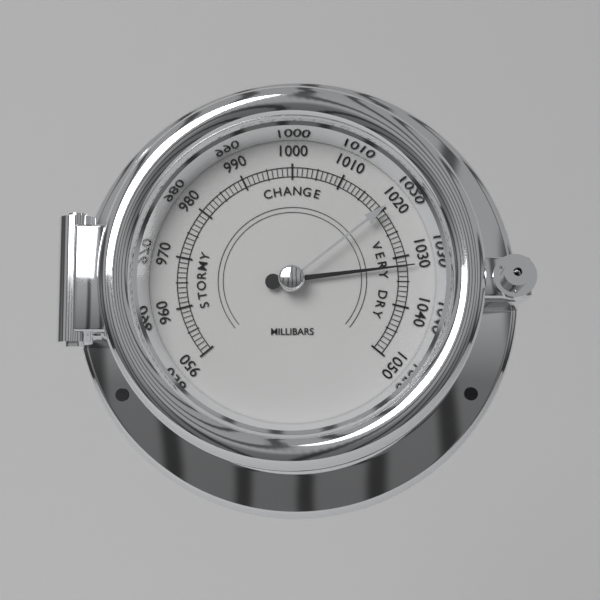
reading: 1032 mbar
